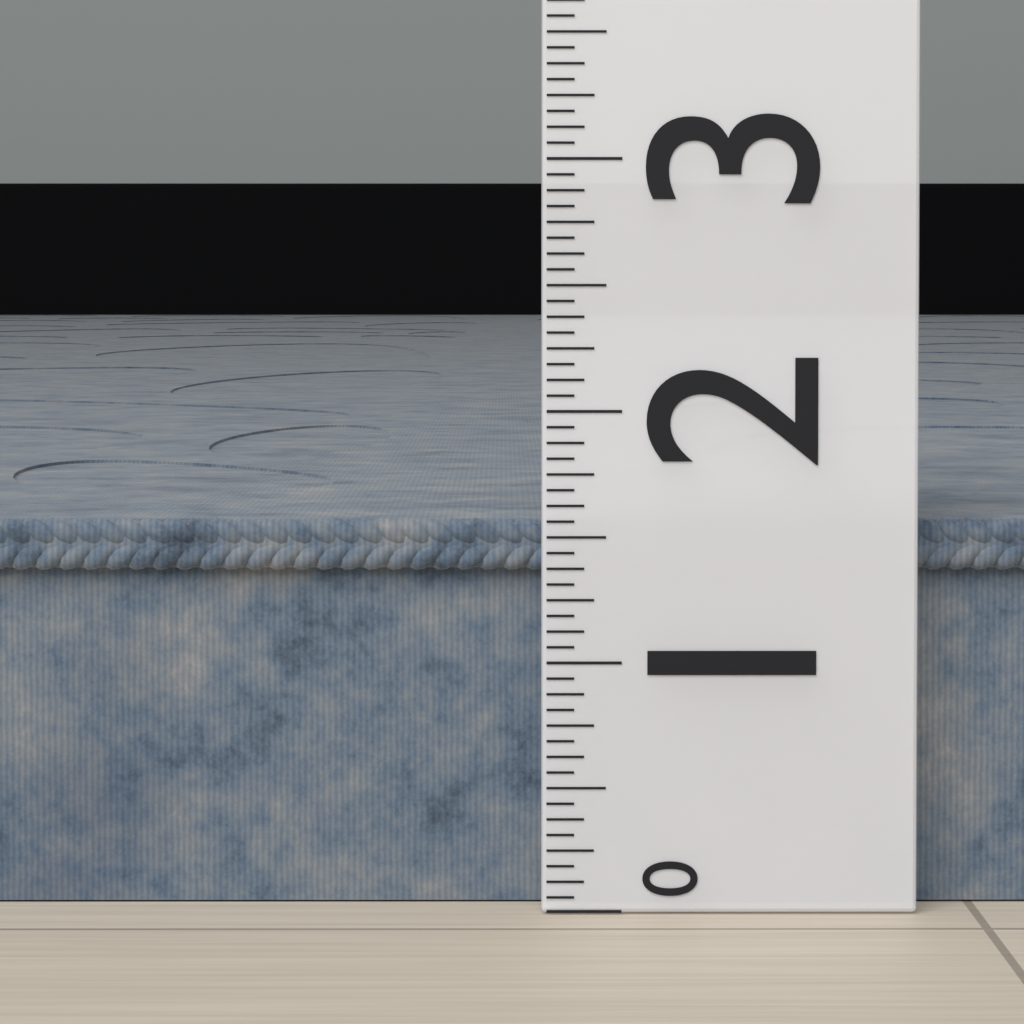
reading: 1.5625 (no unit)
